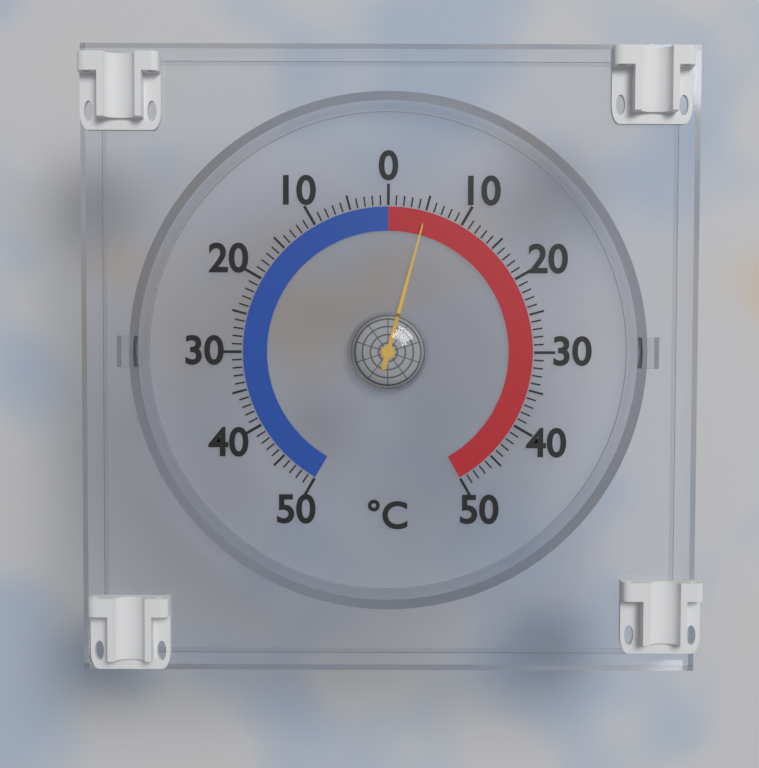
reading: 5 °C
